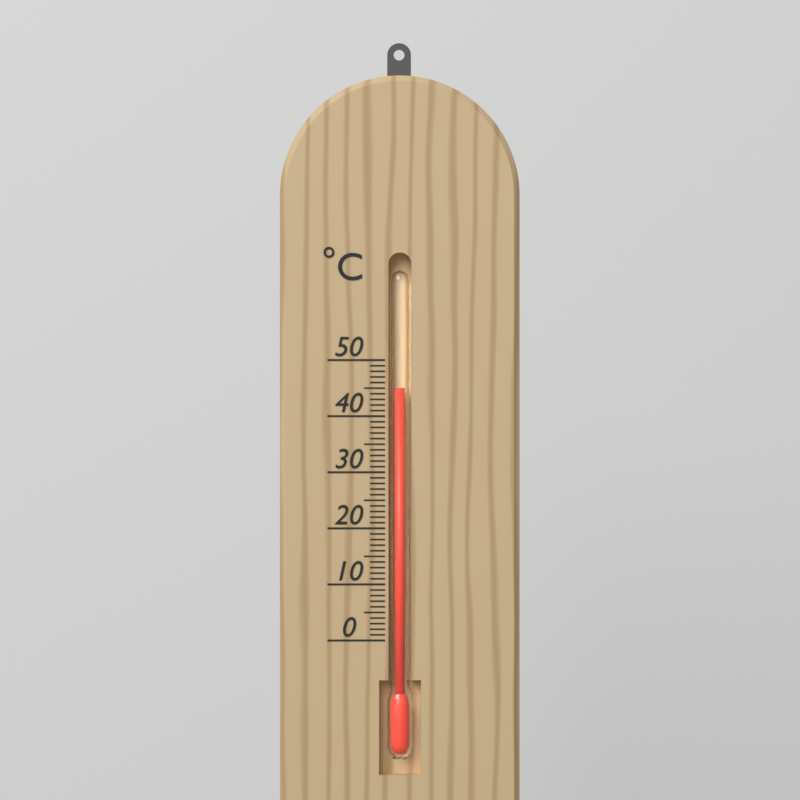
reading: 45 °C
